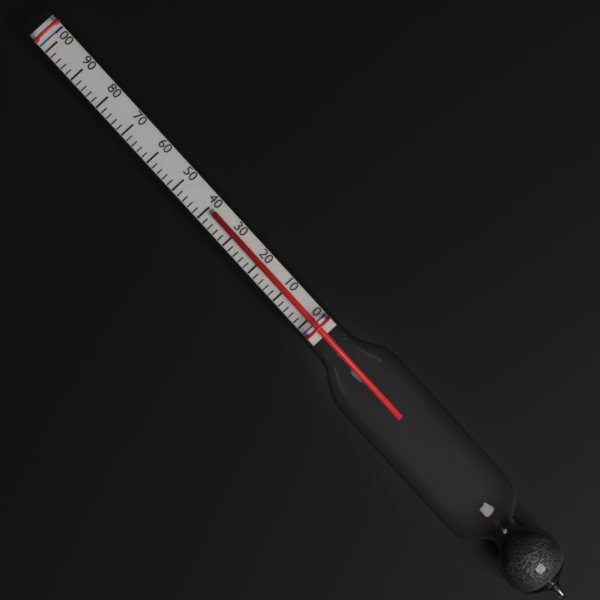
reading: 38 (no unit)
